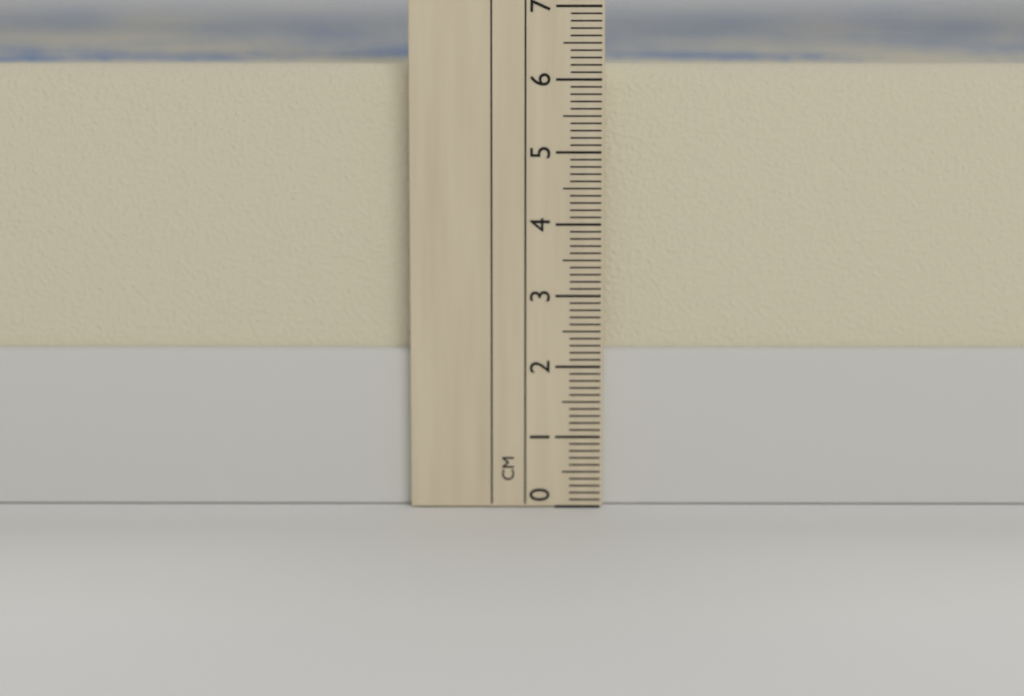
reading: 6.2 cm
